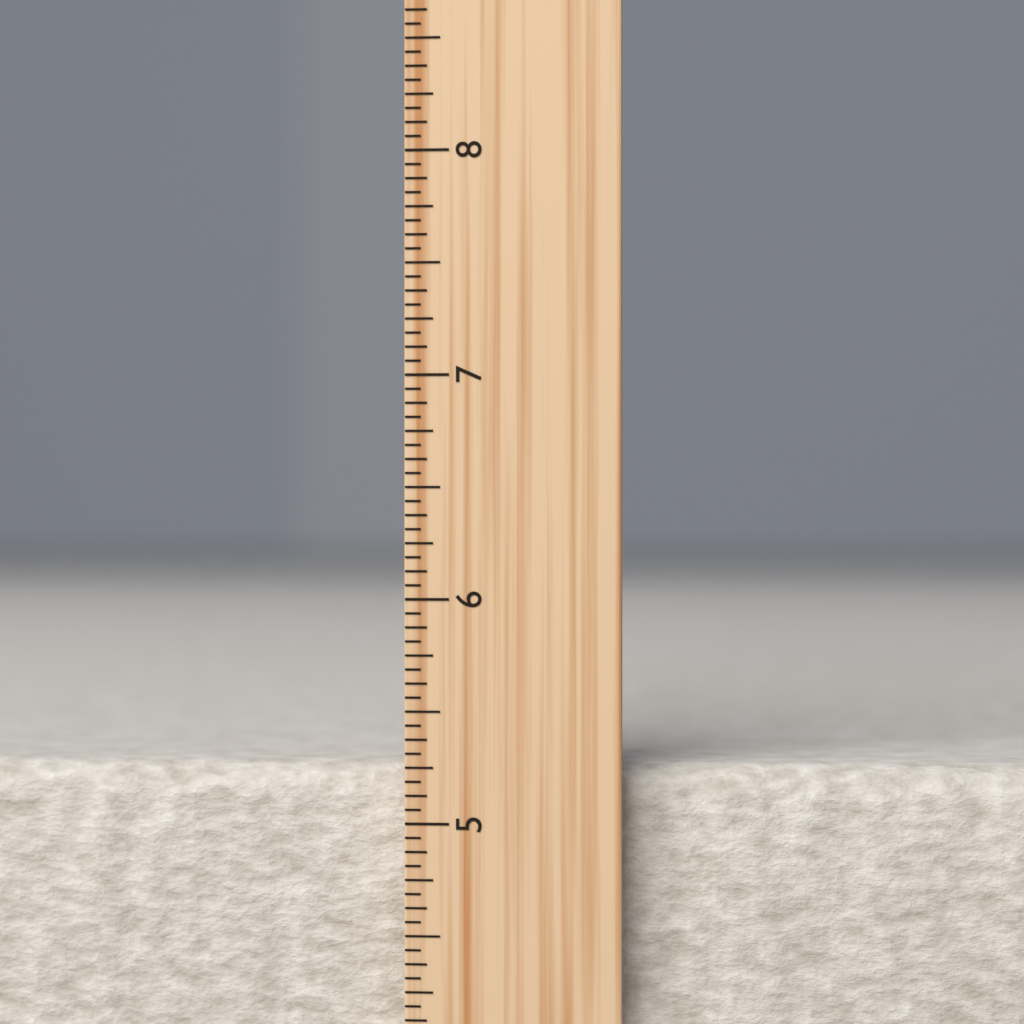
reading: 5.2500 inch
